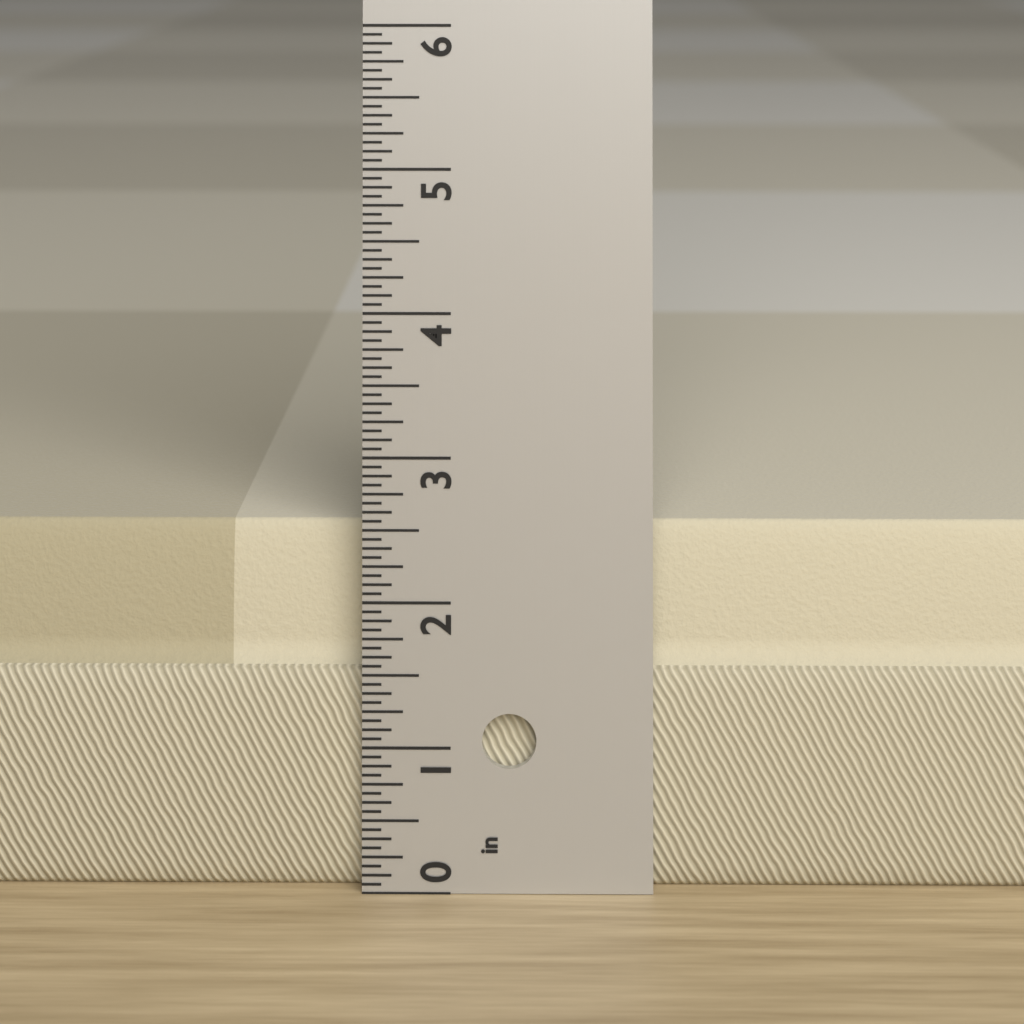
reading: 2.5000 in
